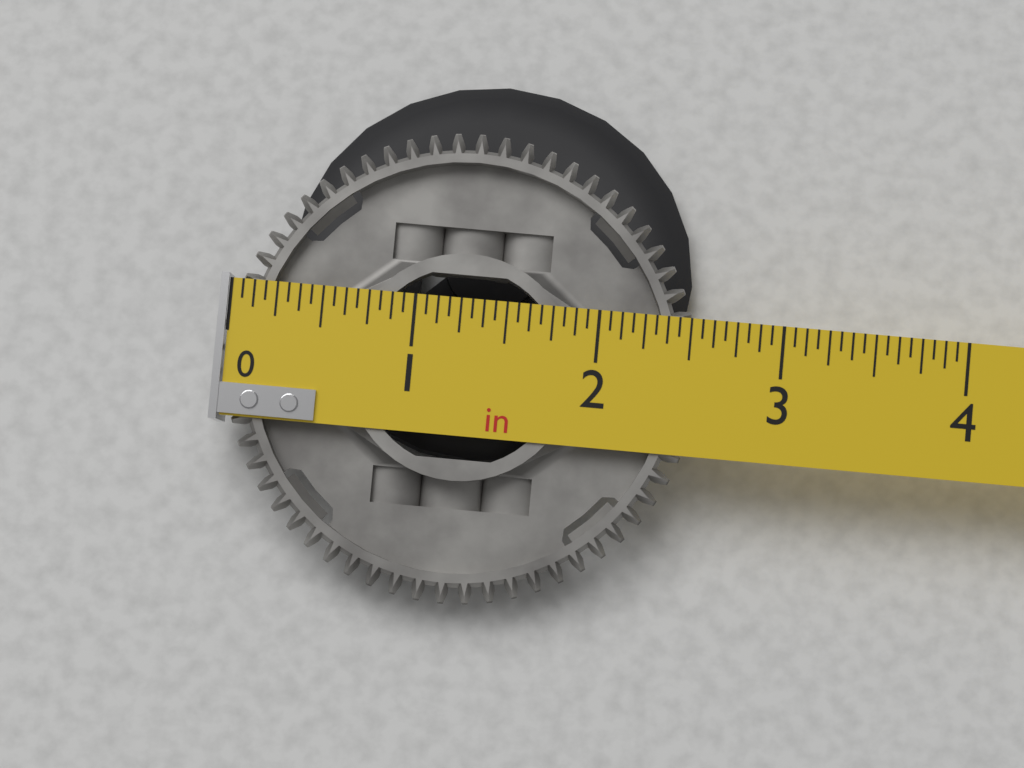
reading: 2.5625 in
